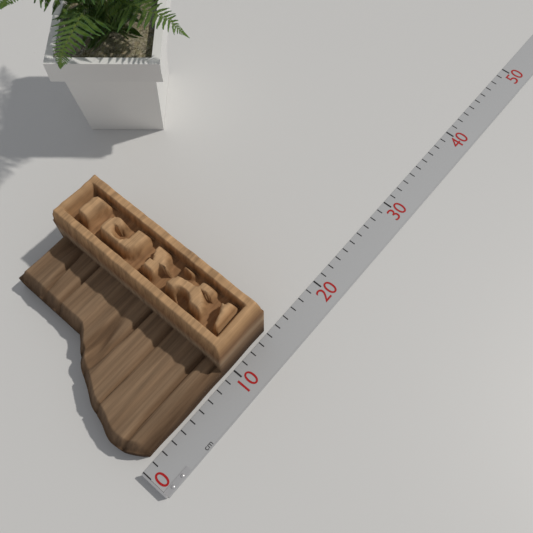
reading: 14 cm
